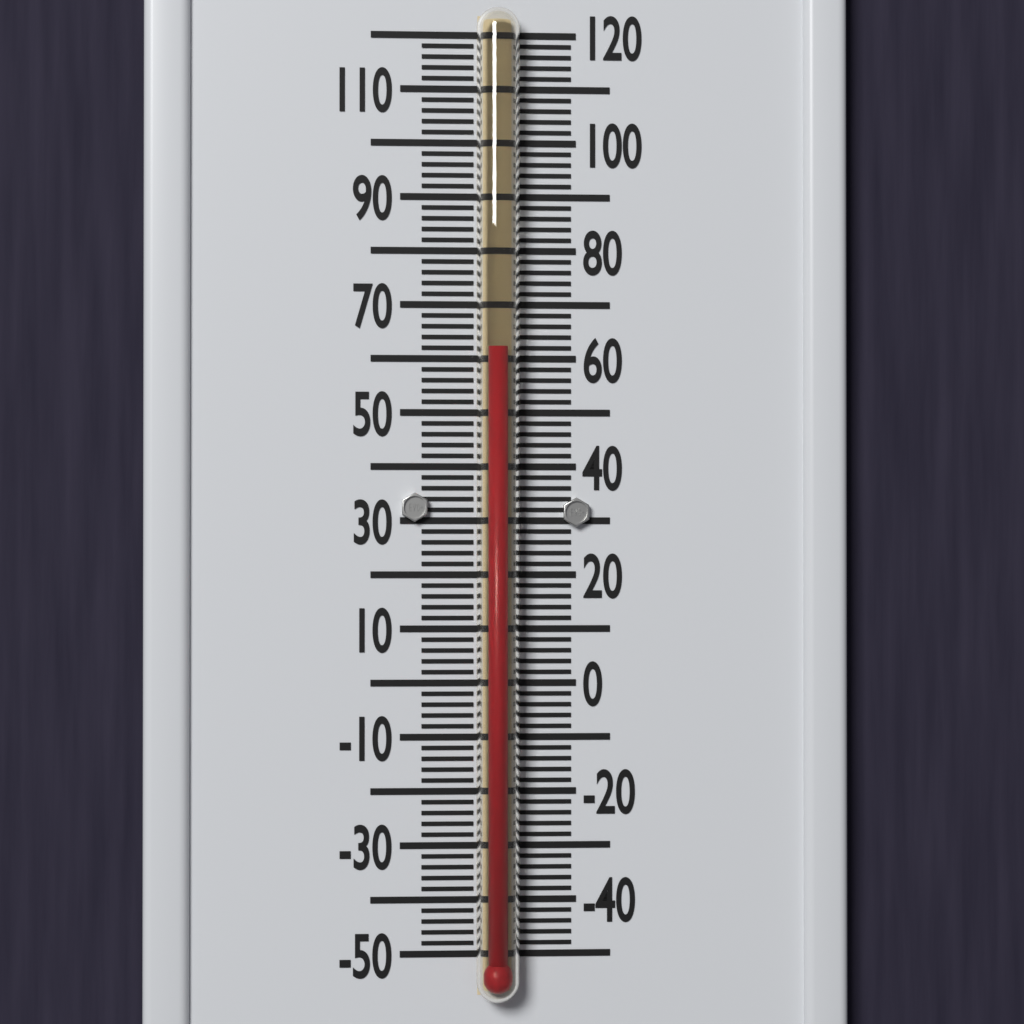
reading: 62 °F
